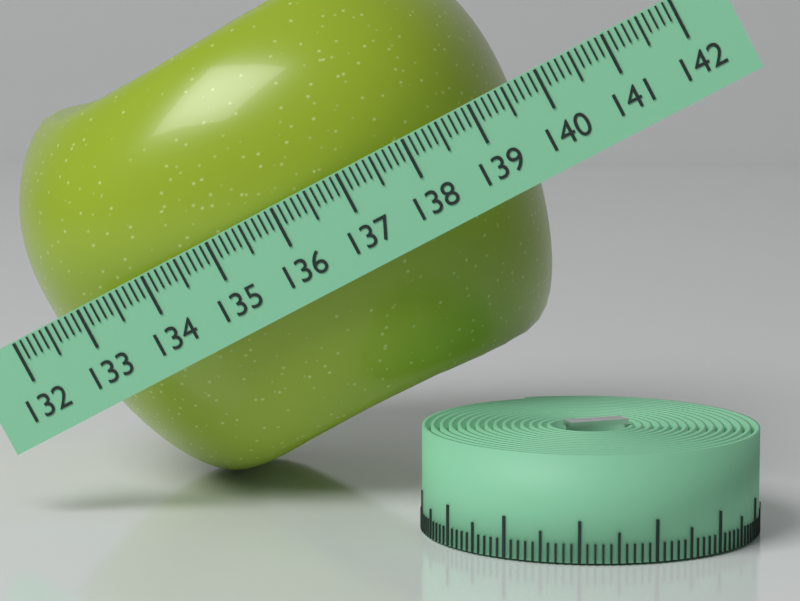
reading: 139.4 (no unit)
